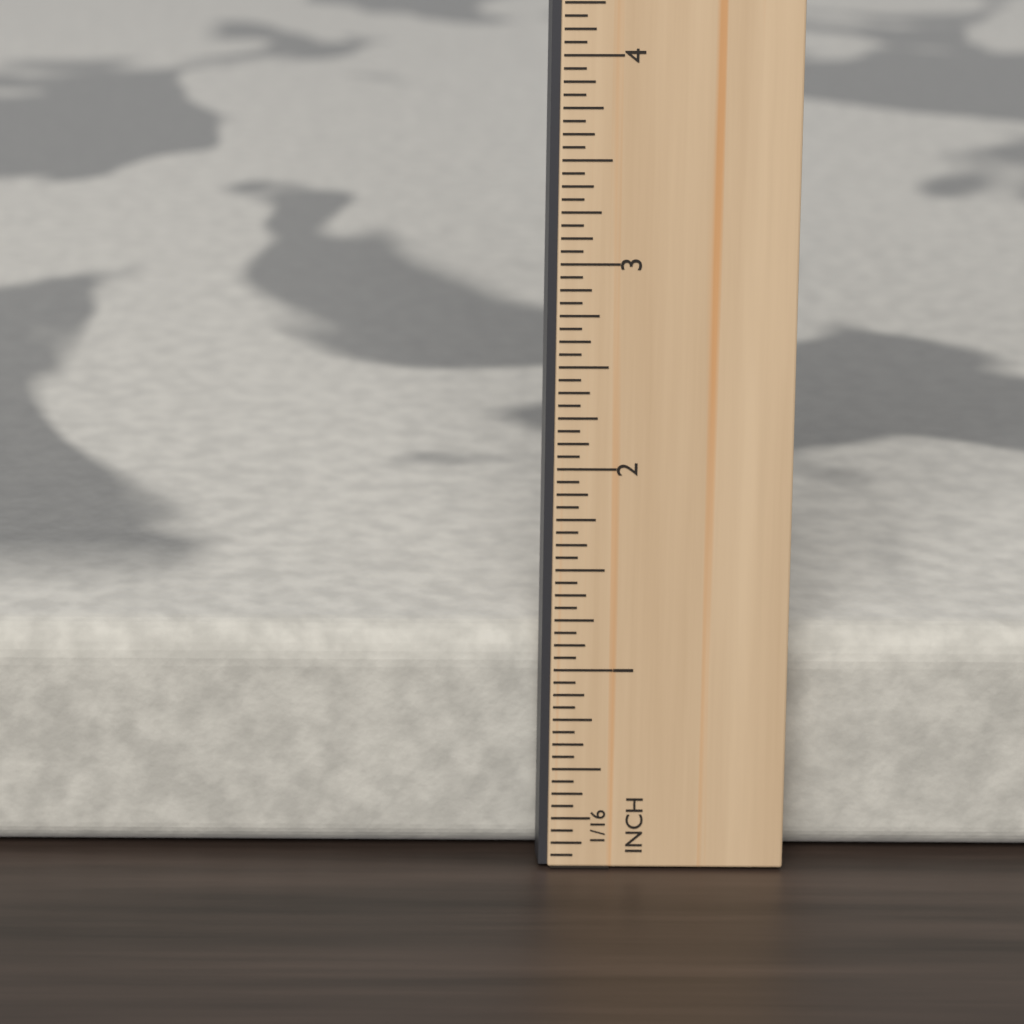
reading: 1.1250 in
